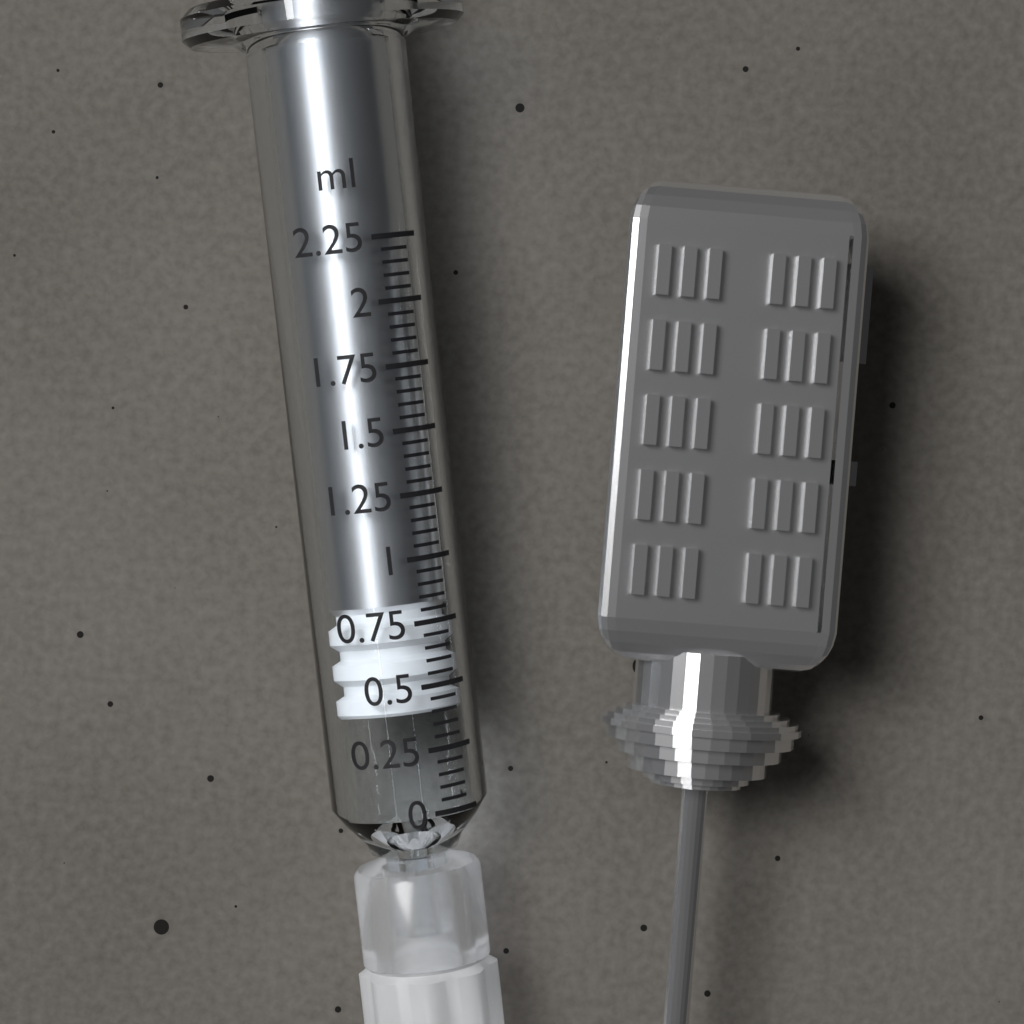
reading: 0.40 ml
